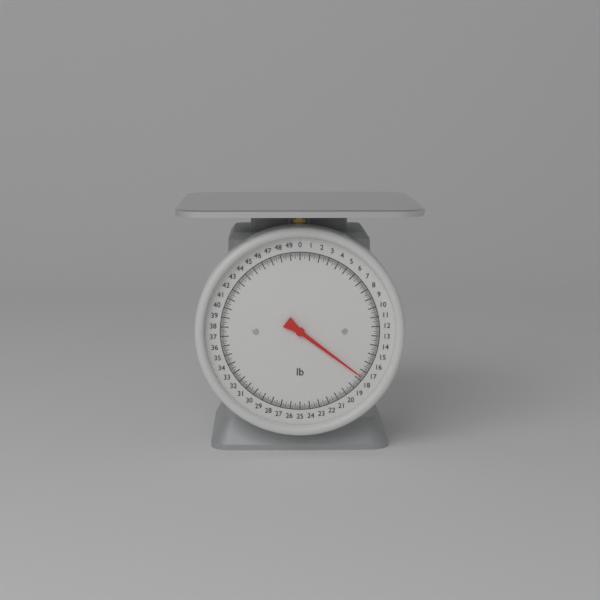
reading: 17.625 lb
